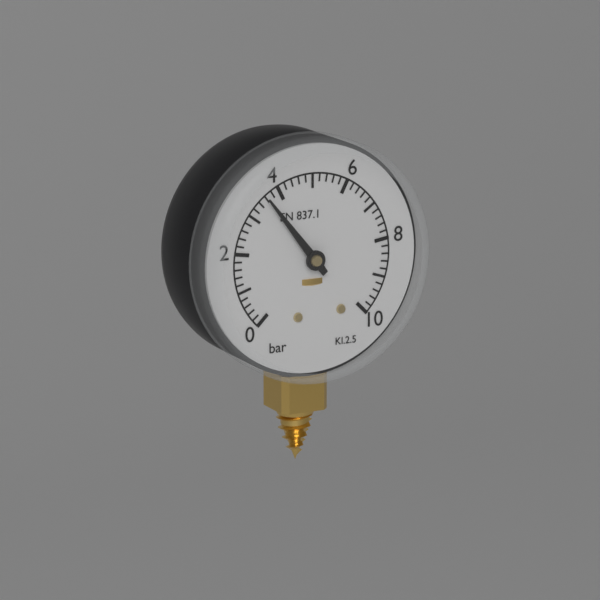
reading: 3.6 bar
